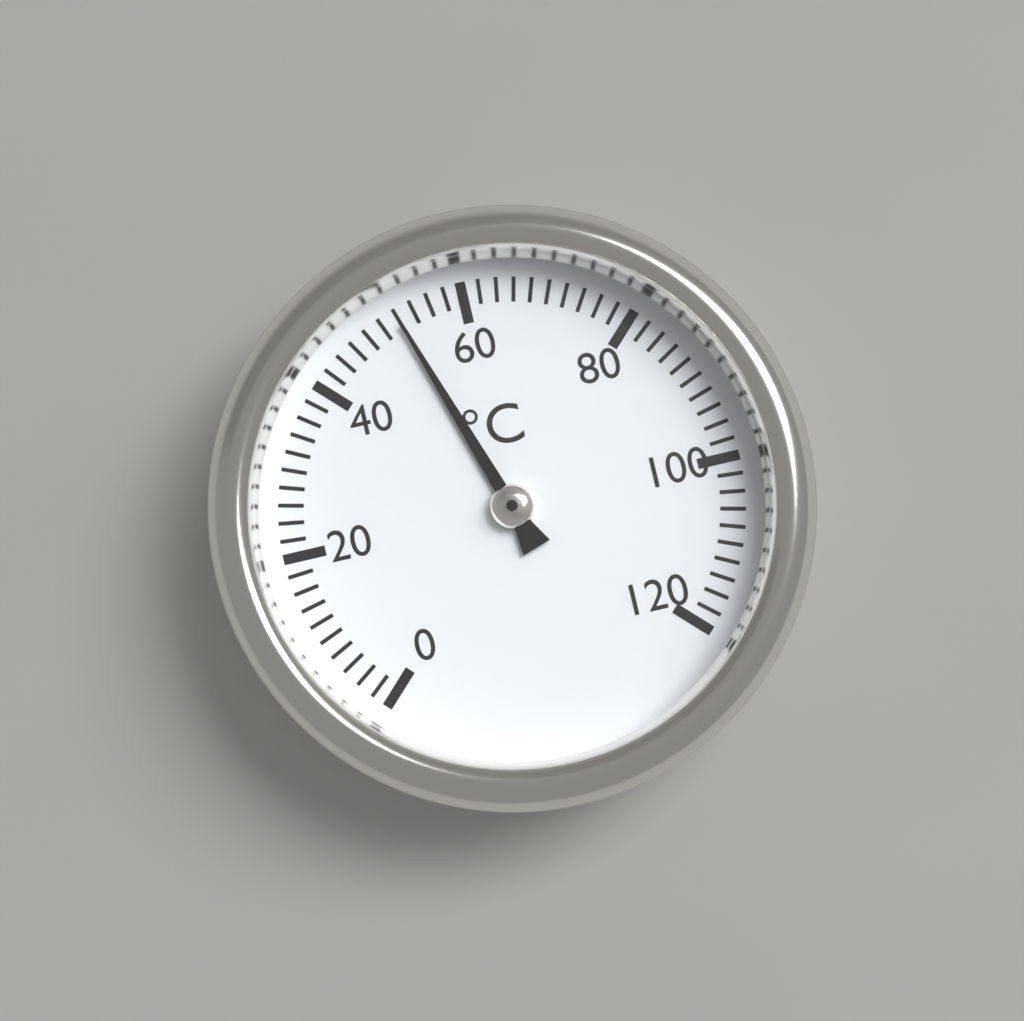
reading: 52 °C
